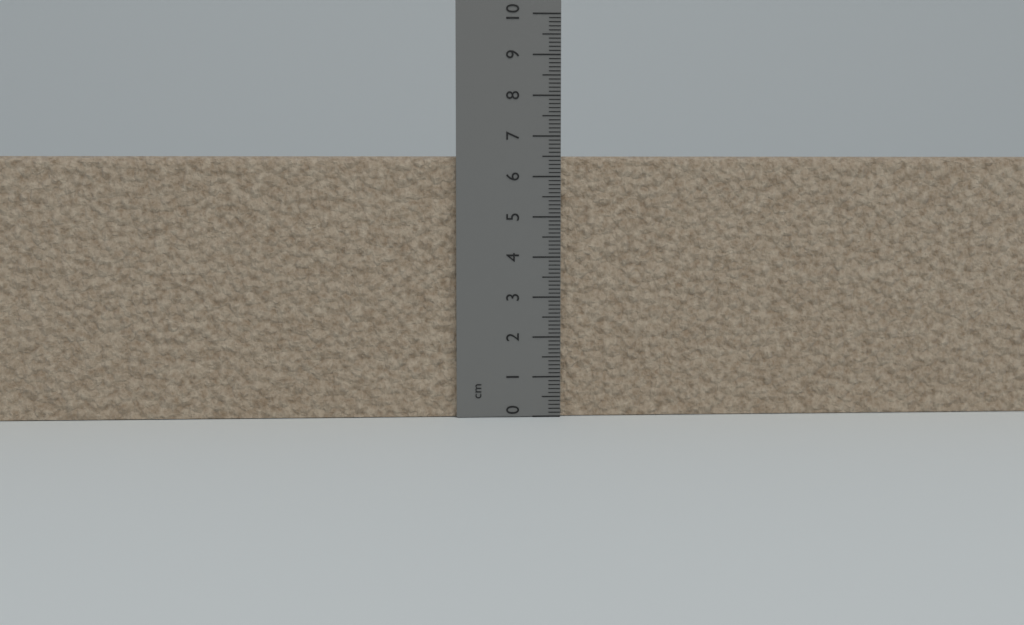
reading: 6.5 cm
